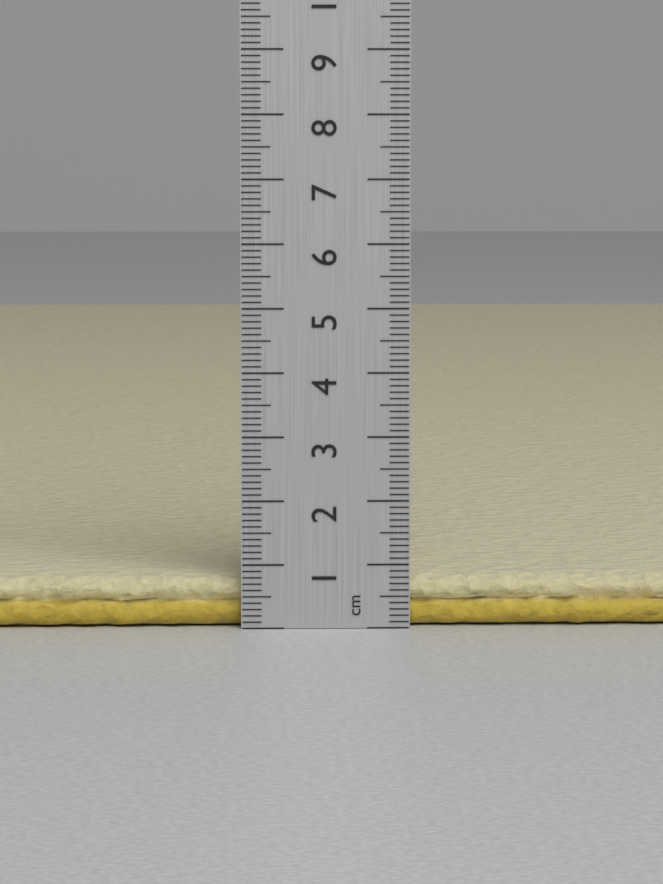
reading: 0.8 cm
